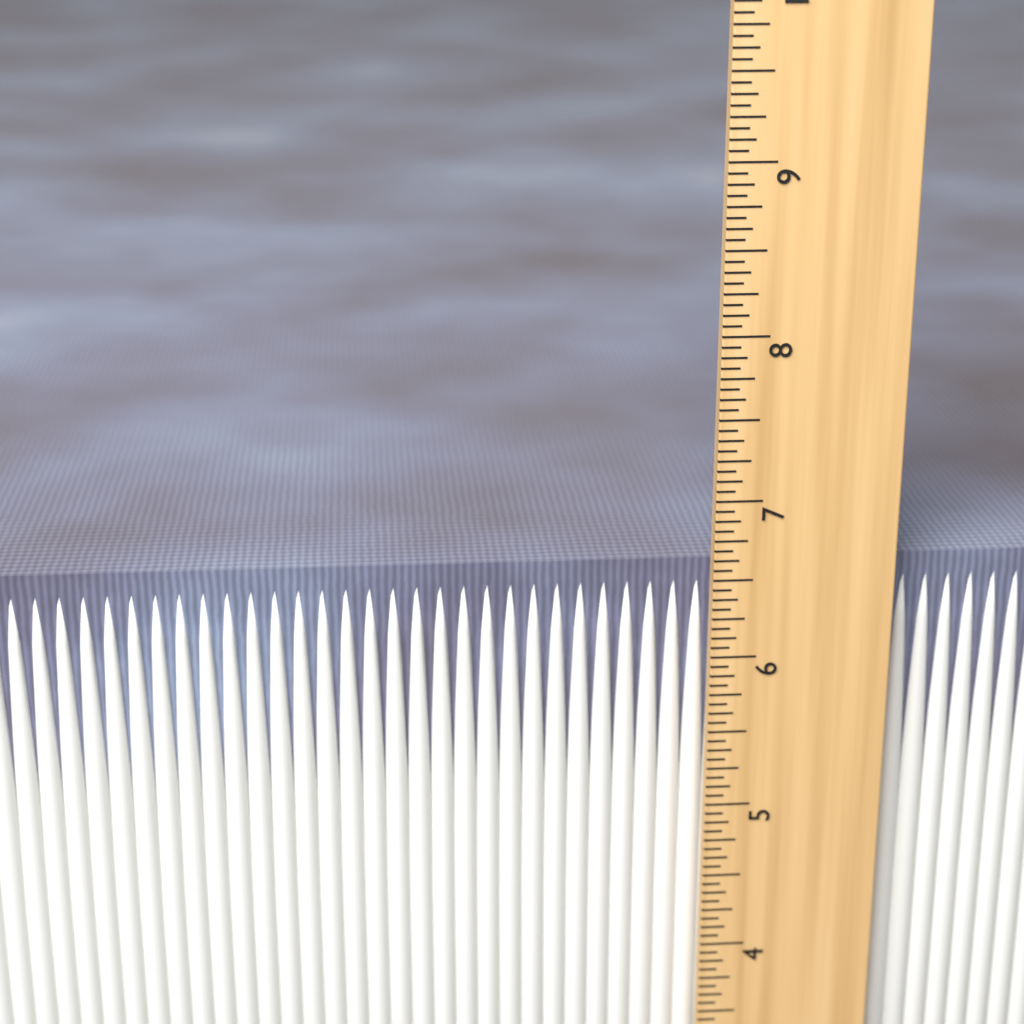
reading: 6.5625 in
